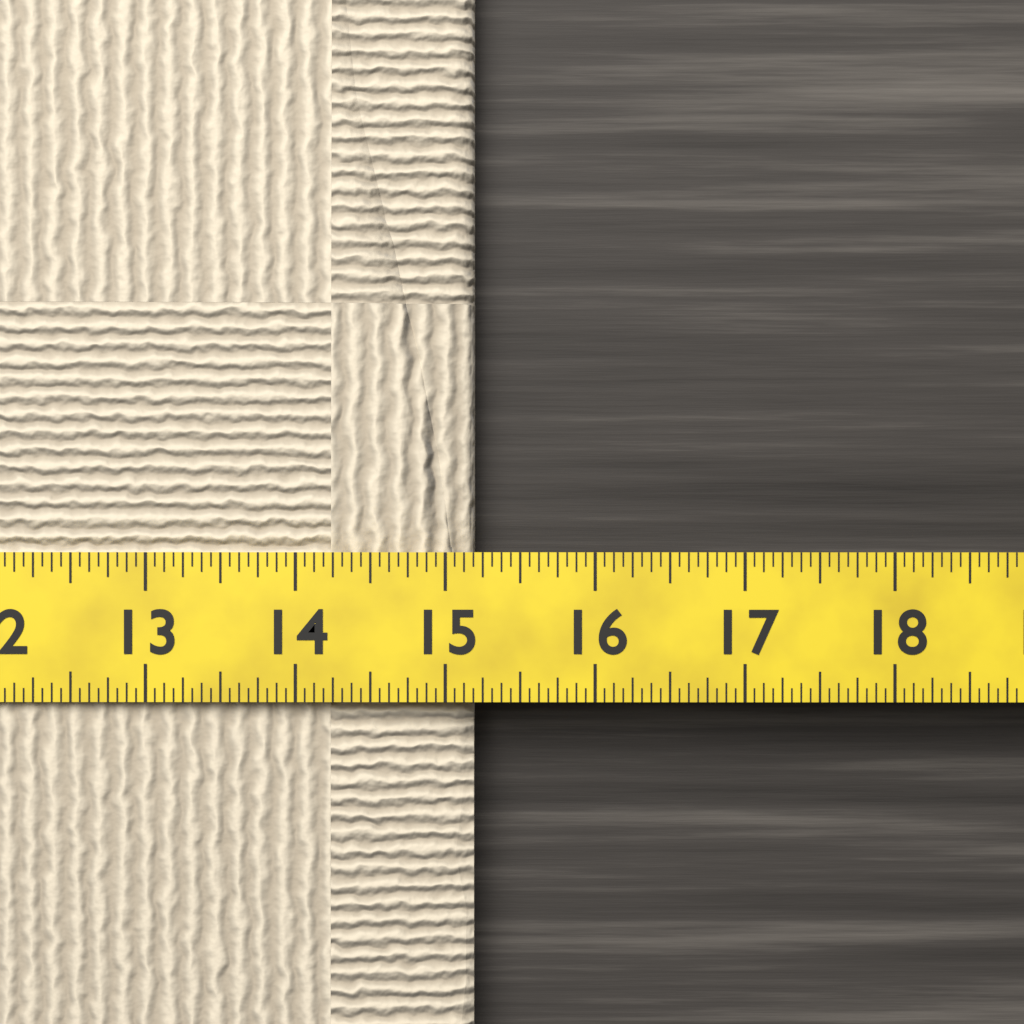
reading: 15.1875 (no unit)
